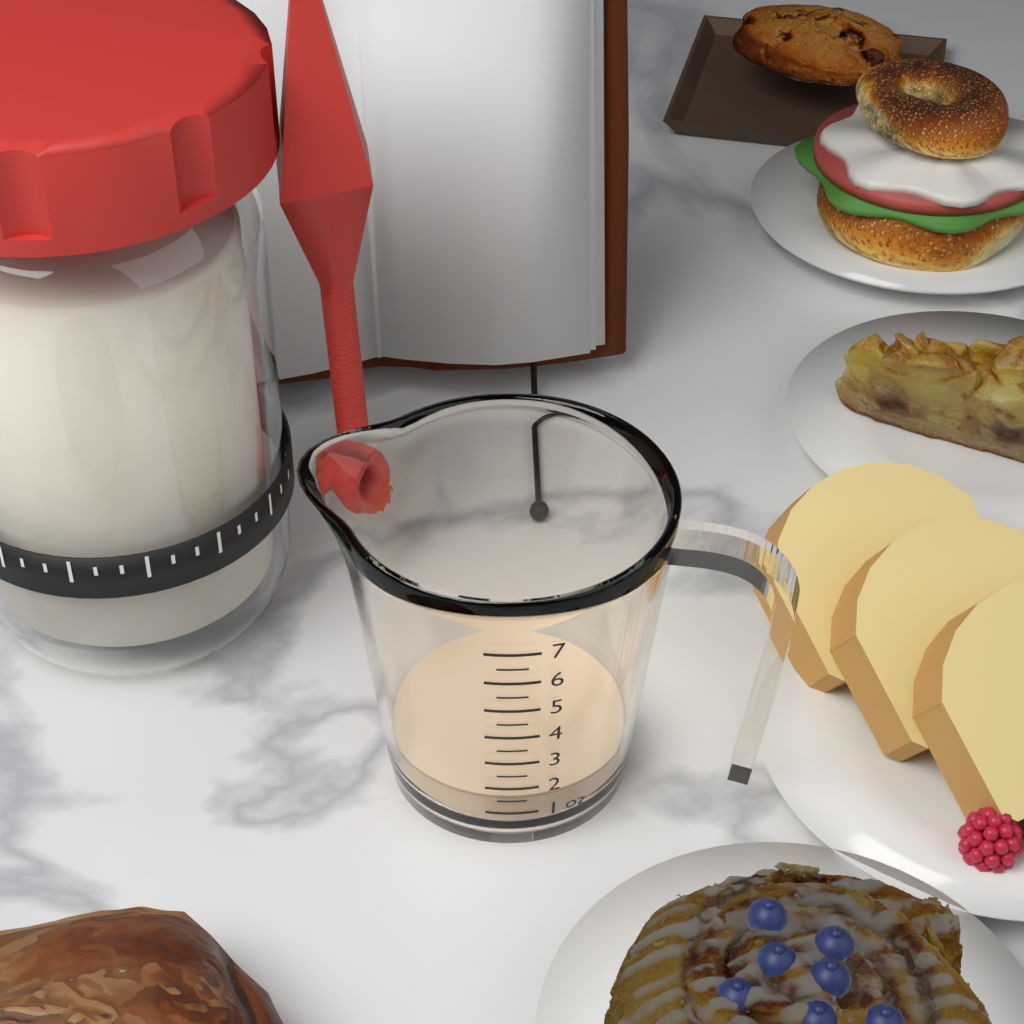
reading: 1.5 oz
